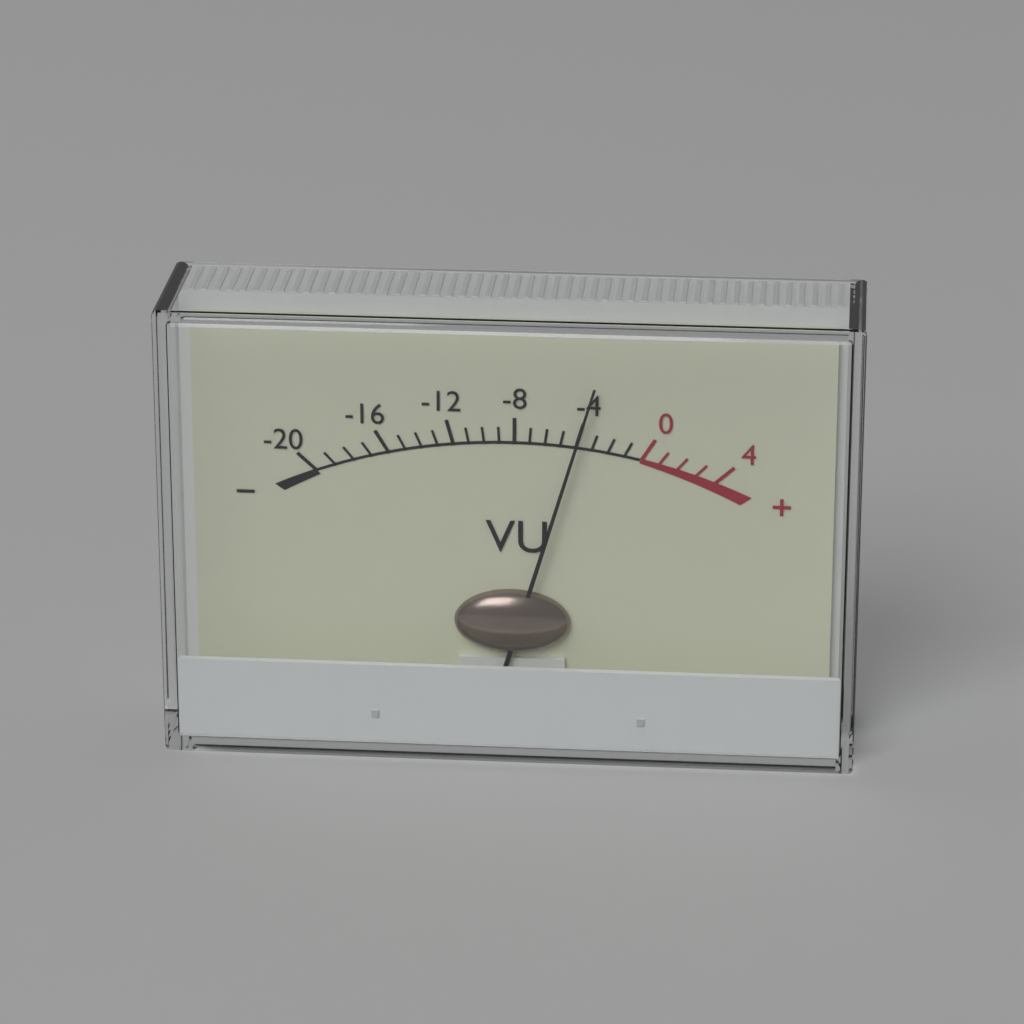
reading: -4 VU
